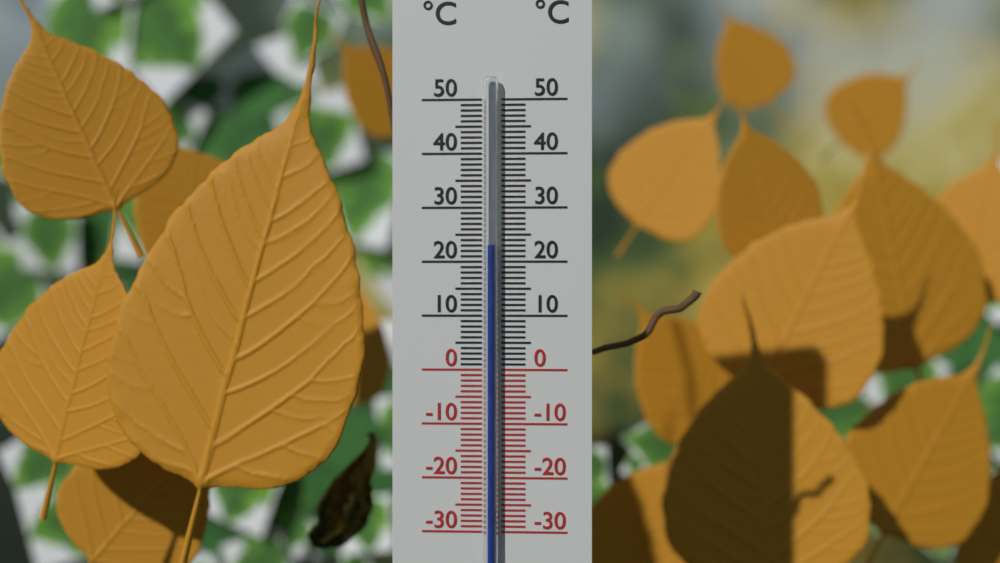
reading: 23 °C
